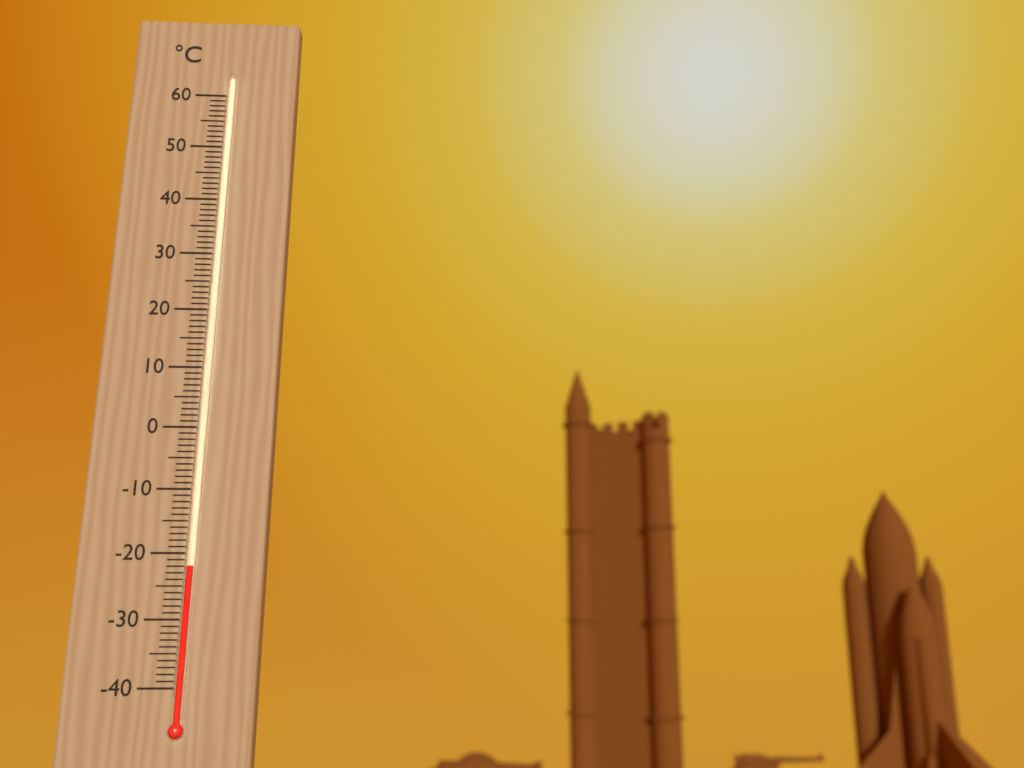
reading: -22 °C
